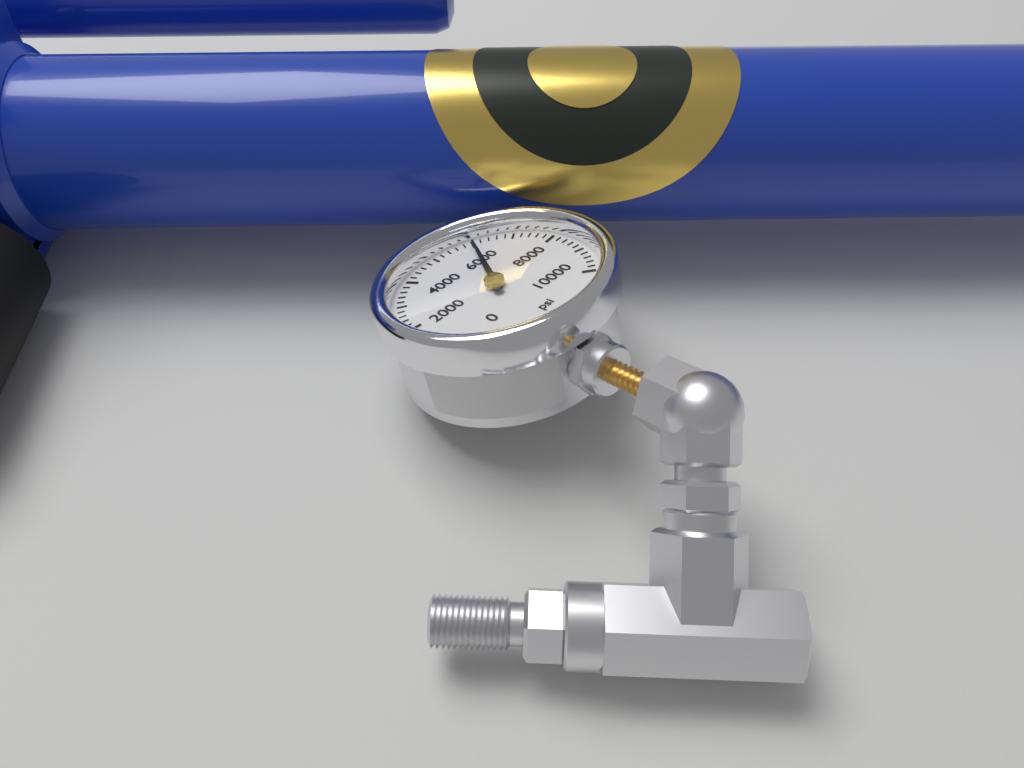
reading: 6000 psi
